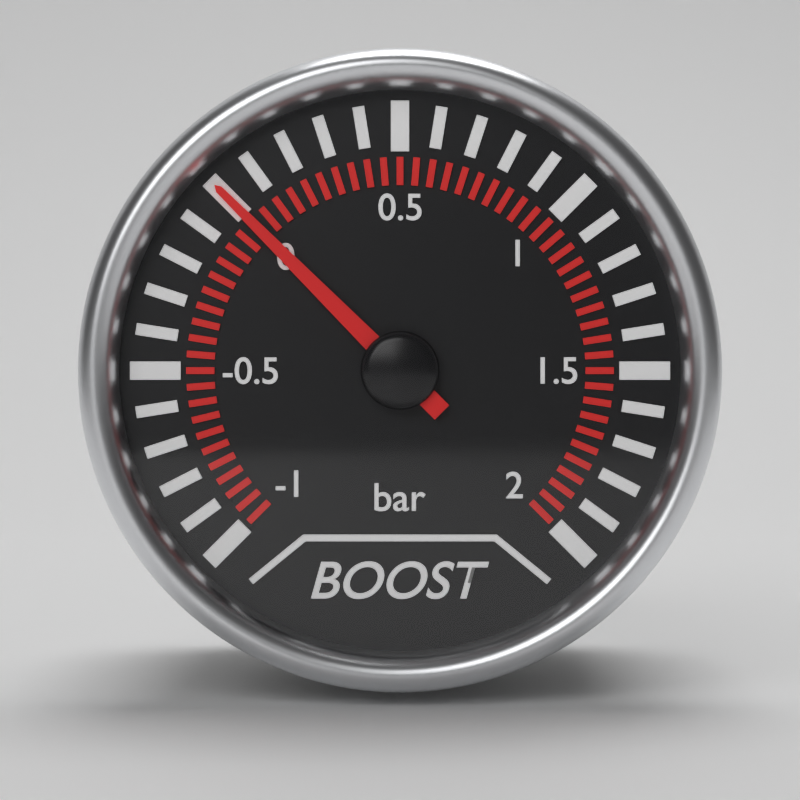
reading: 0.00 bar
